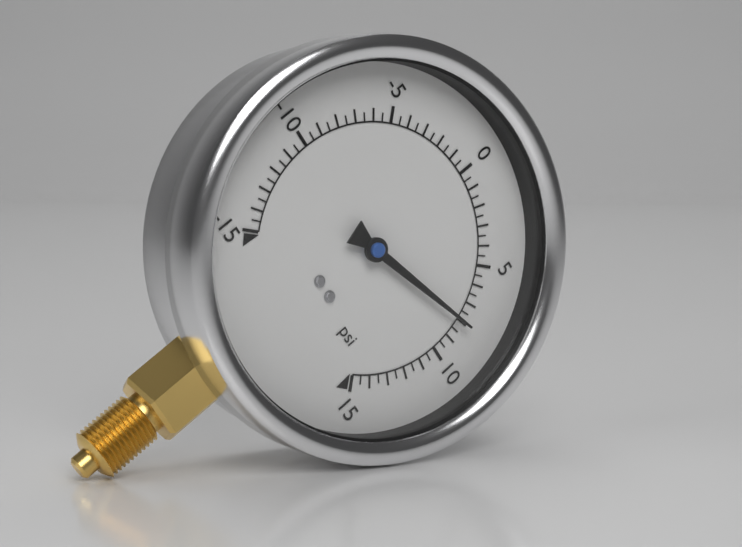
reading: 8.0 psi
